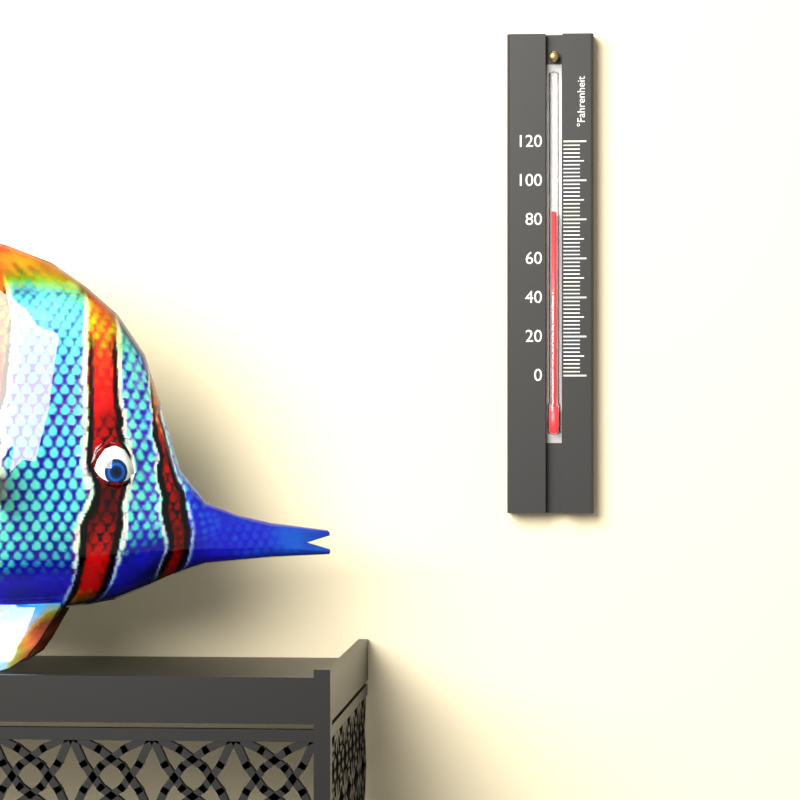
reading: 84 °F
